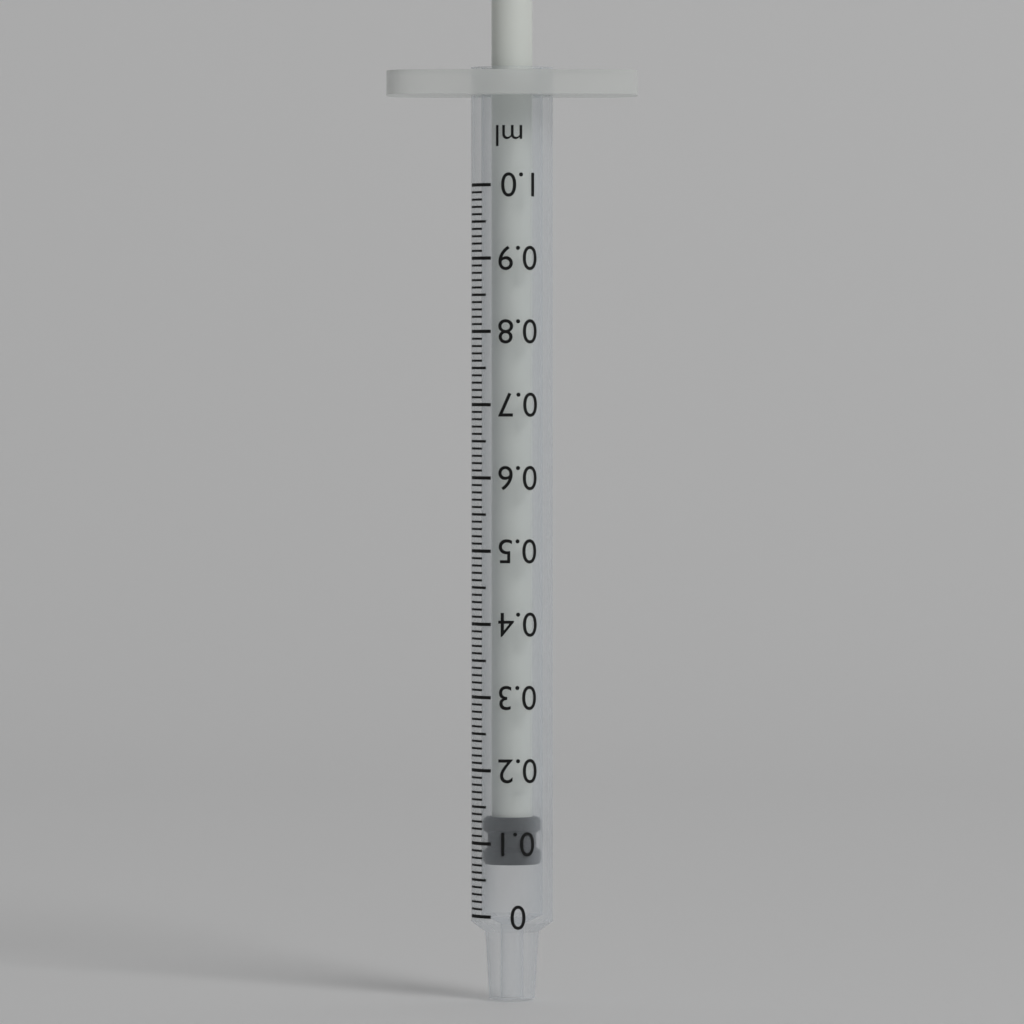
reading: 0.07 ml
